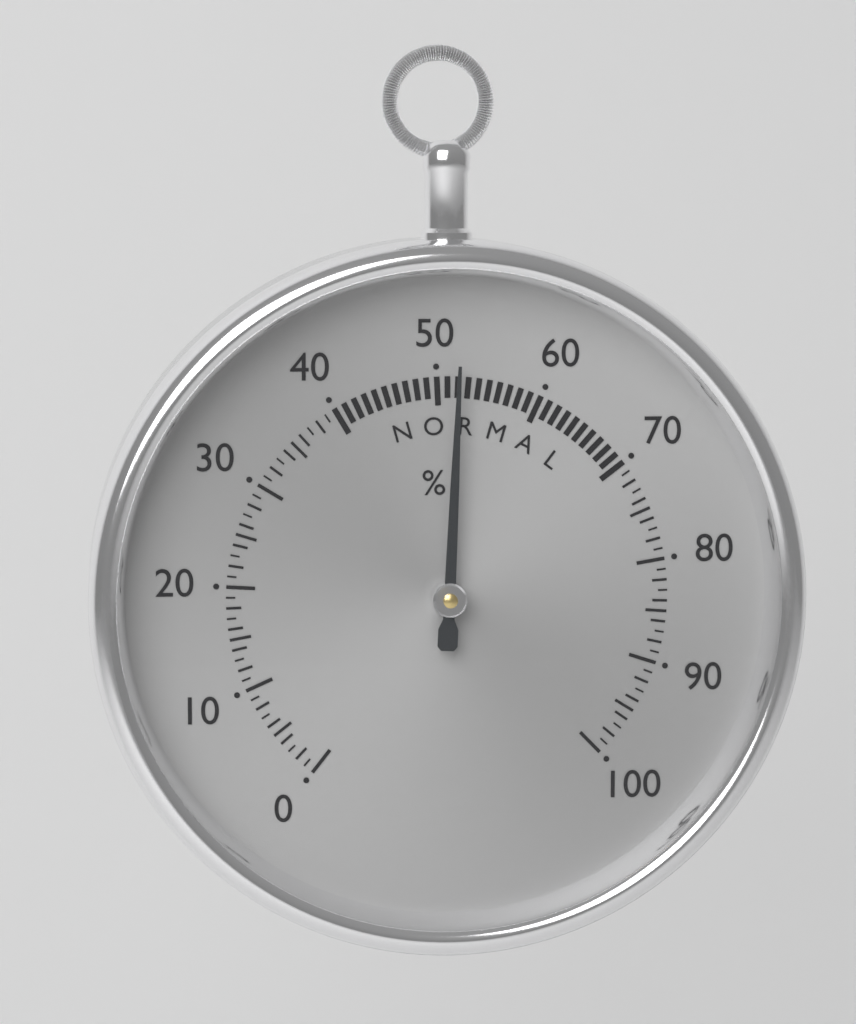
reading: 52 %
